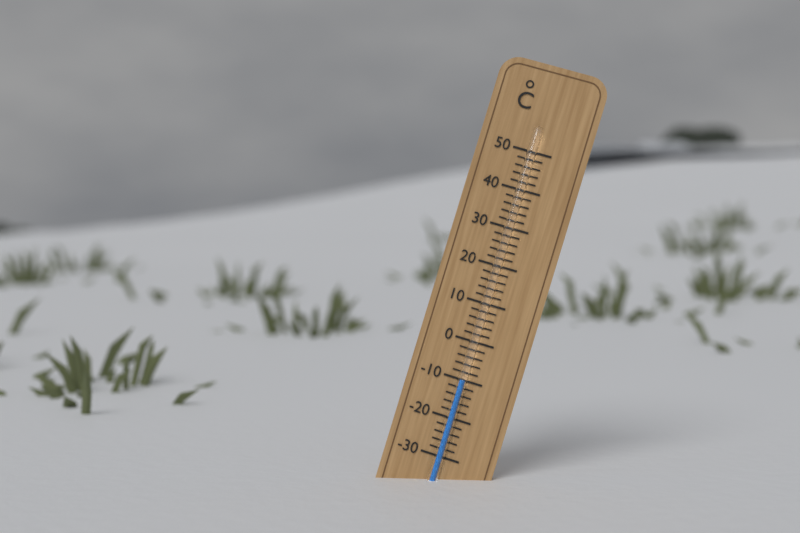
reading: -10 °C
